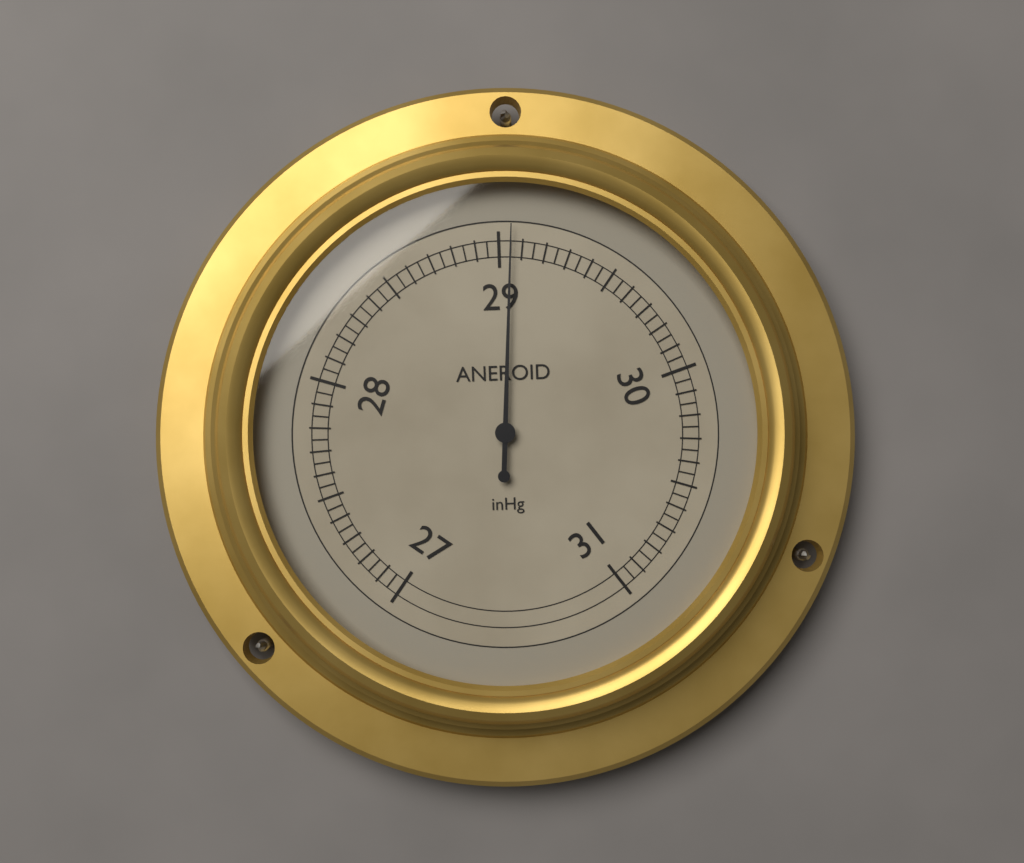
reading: 29.05 inHg
